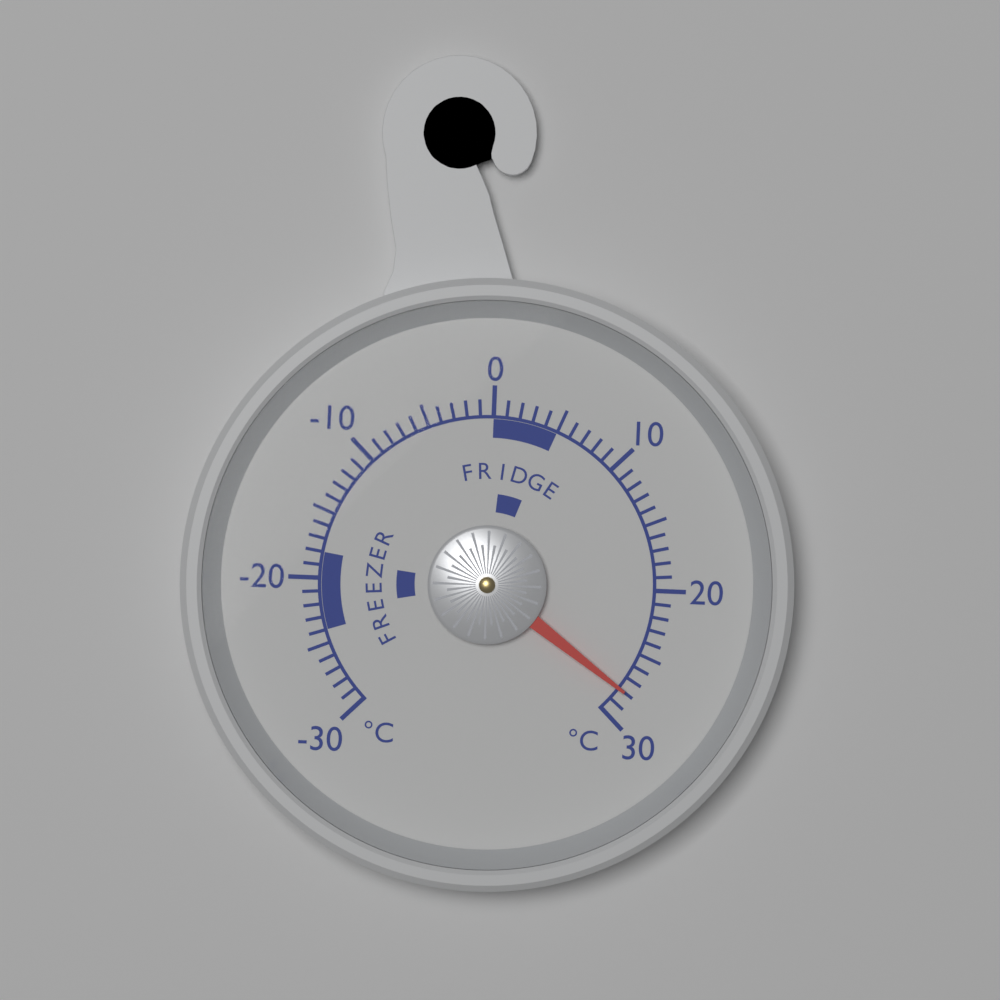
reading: 28 °C
